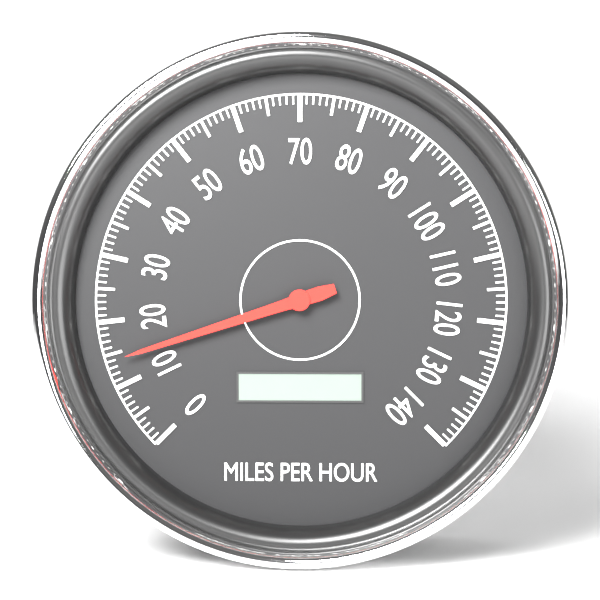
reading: 14 mph
